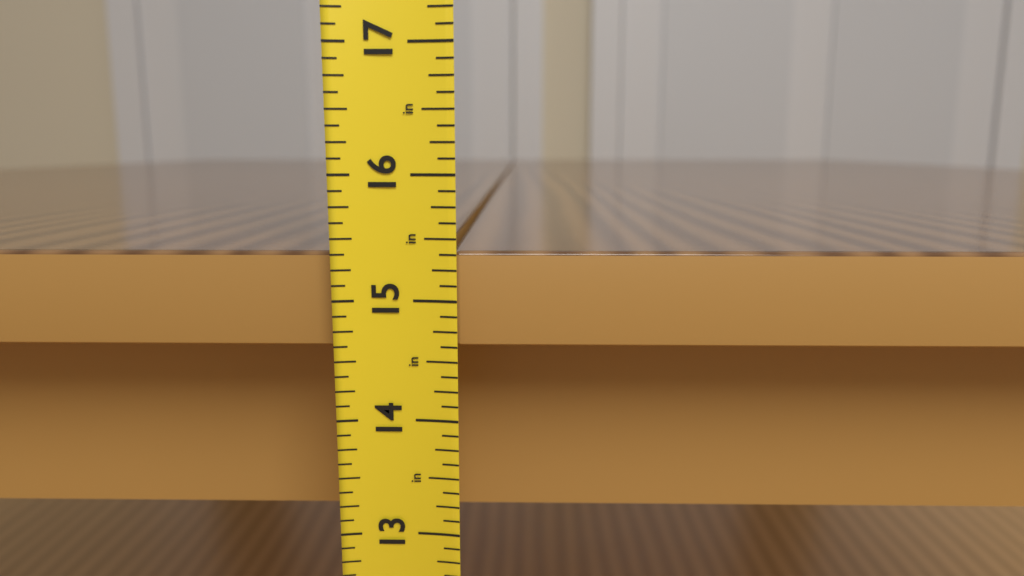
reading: 15.375 in
